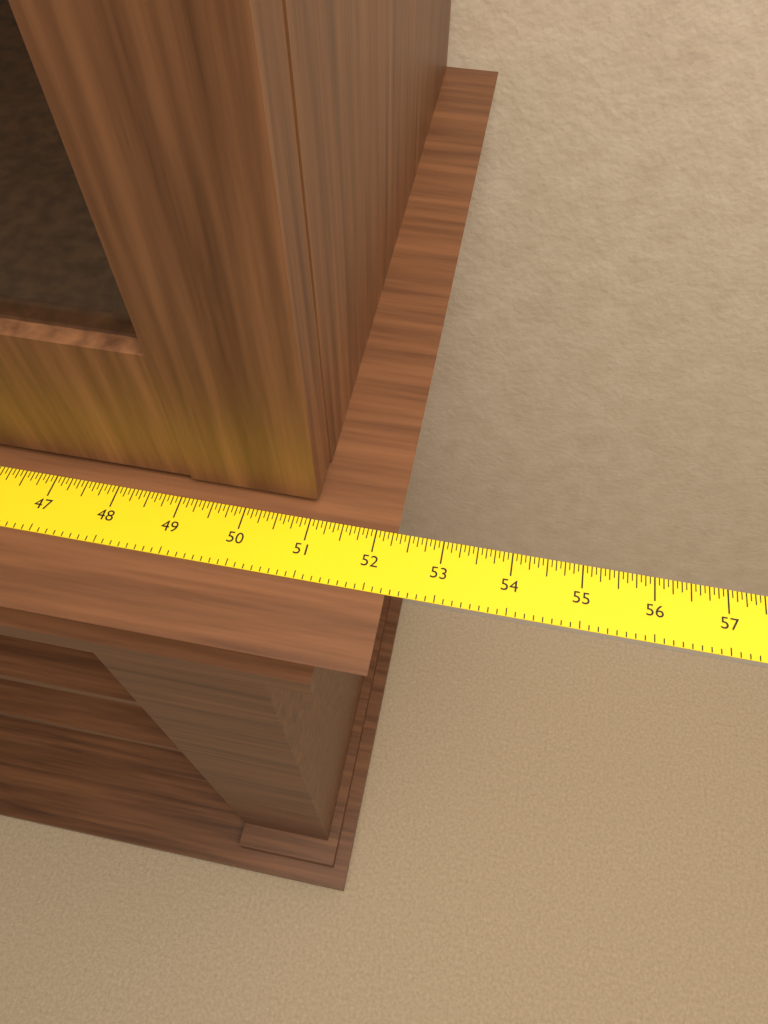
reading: 52.3125 in
